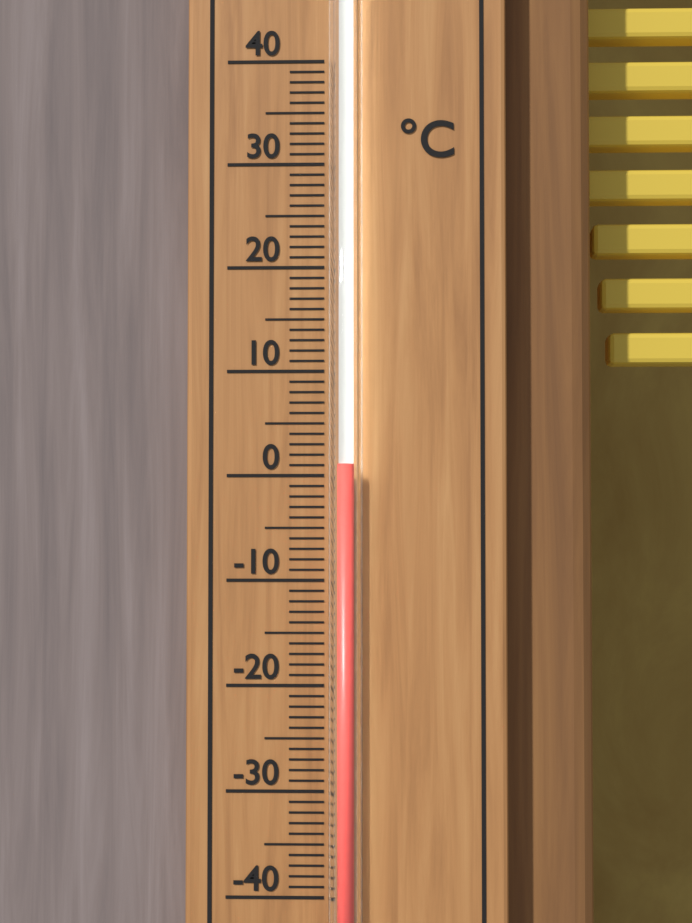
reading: 1 °C
